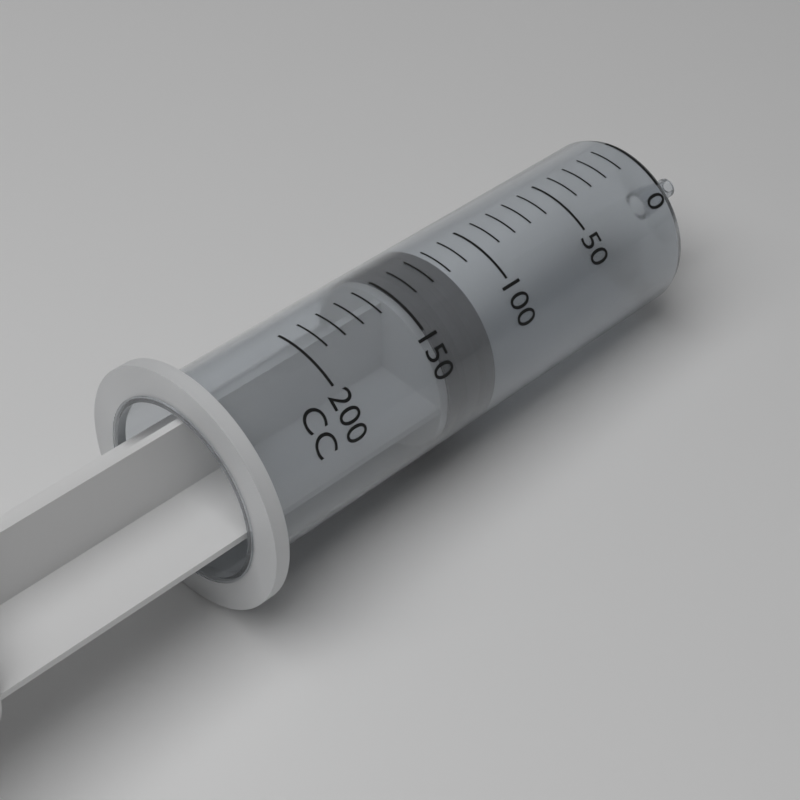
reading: 120 cc
